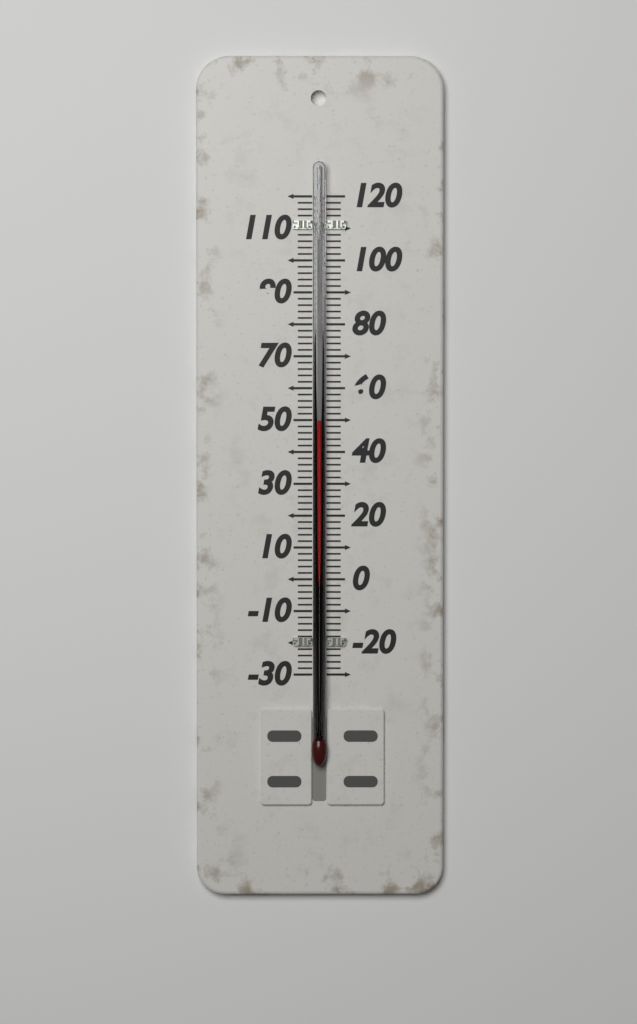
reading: 50 (no unit)
